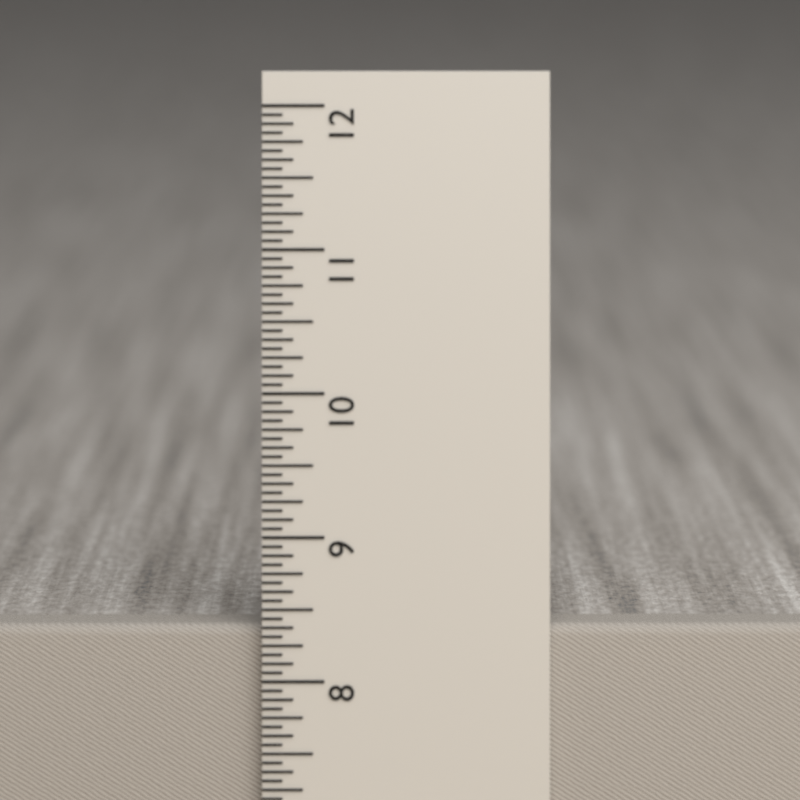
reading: 8.3750 in
